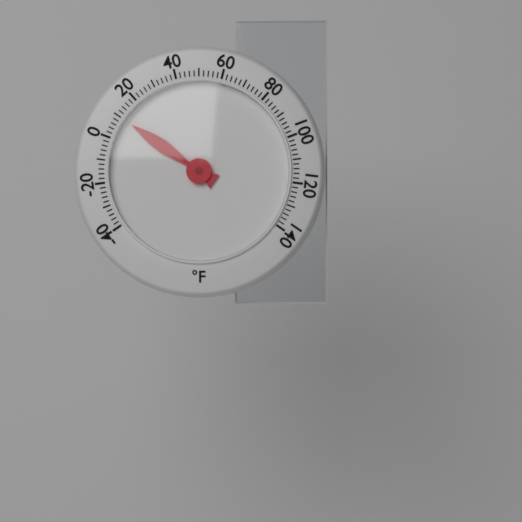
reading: 10 °F
